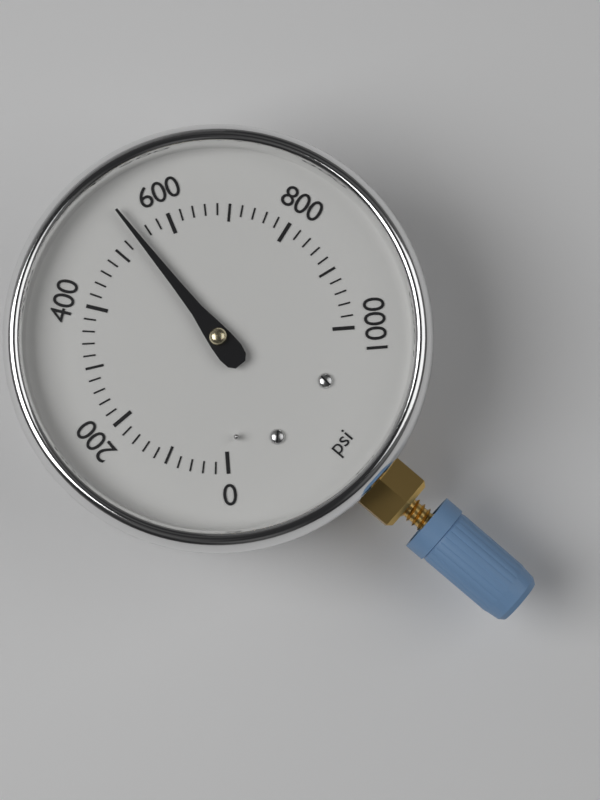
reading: 540 psi
